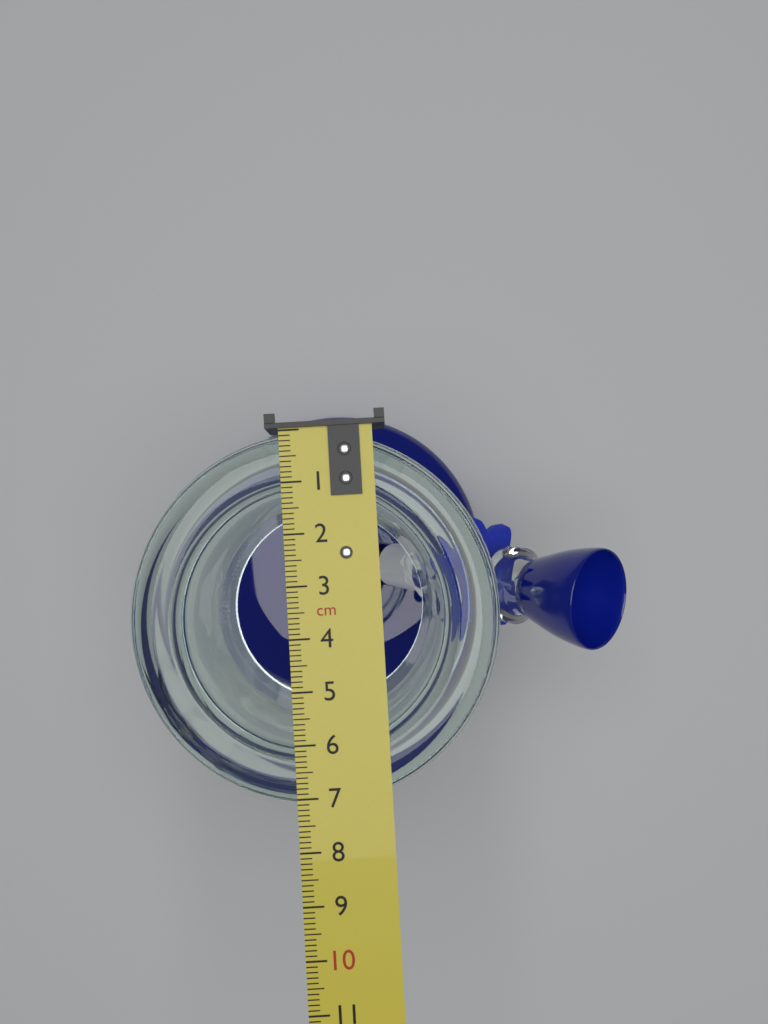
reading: 7.2 cm
